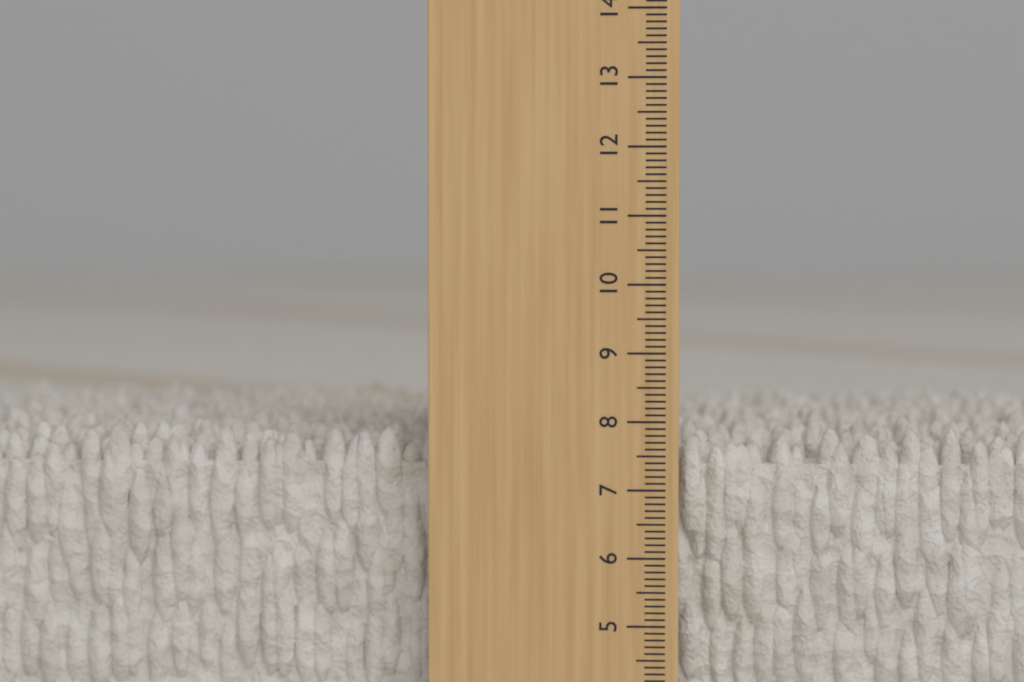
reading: 7.9 cm
